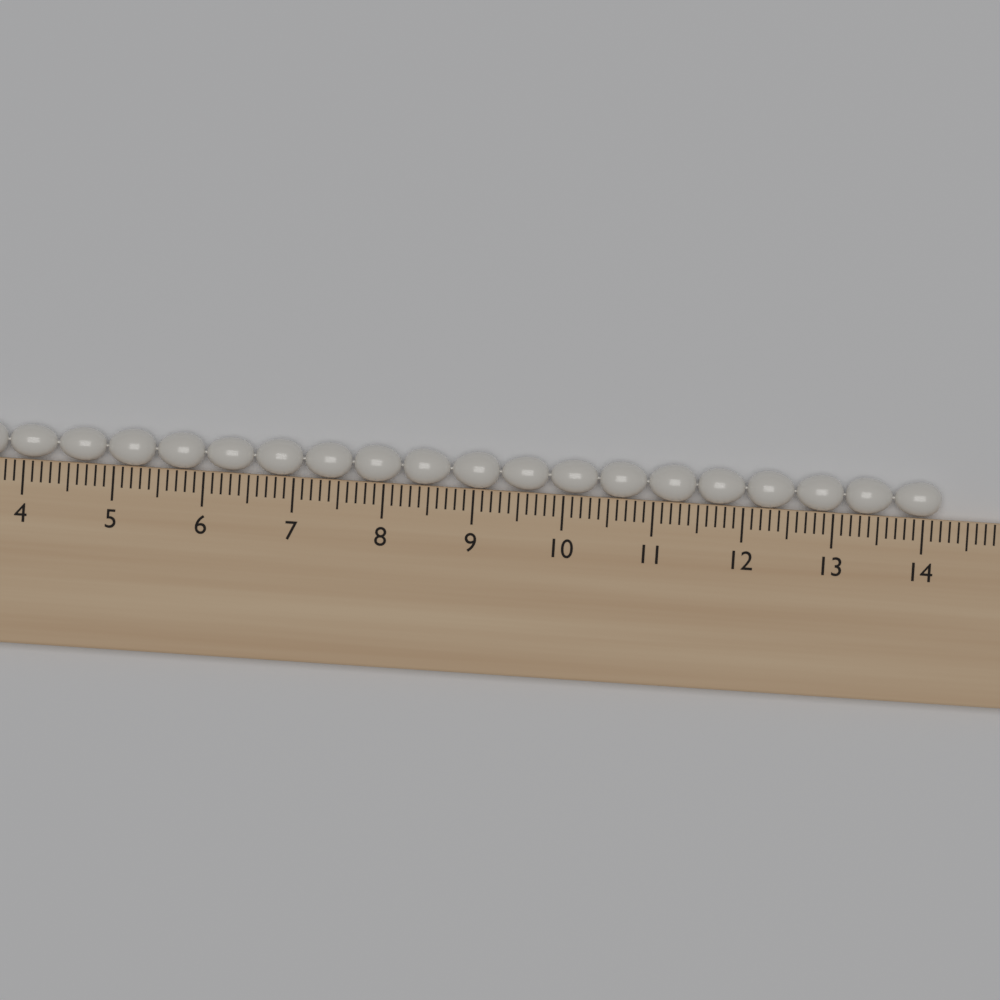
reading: 14.2 cm
